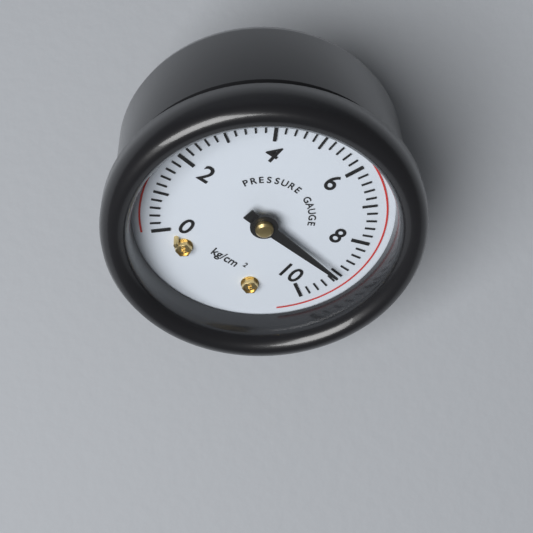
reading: 9.0 kg/cm²
